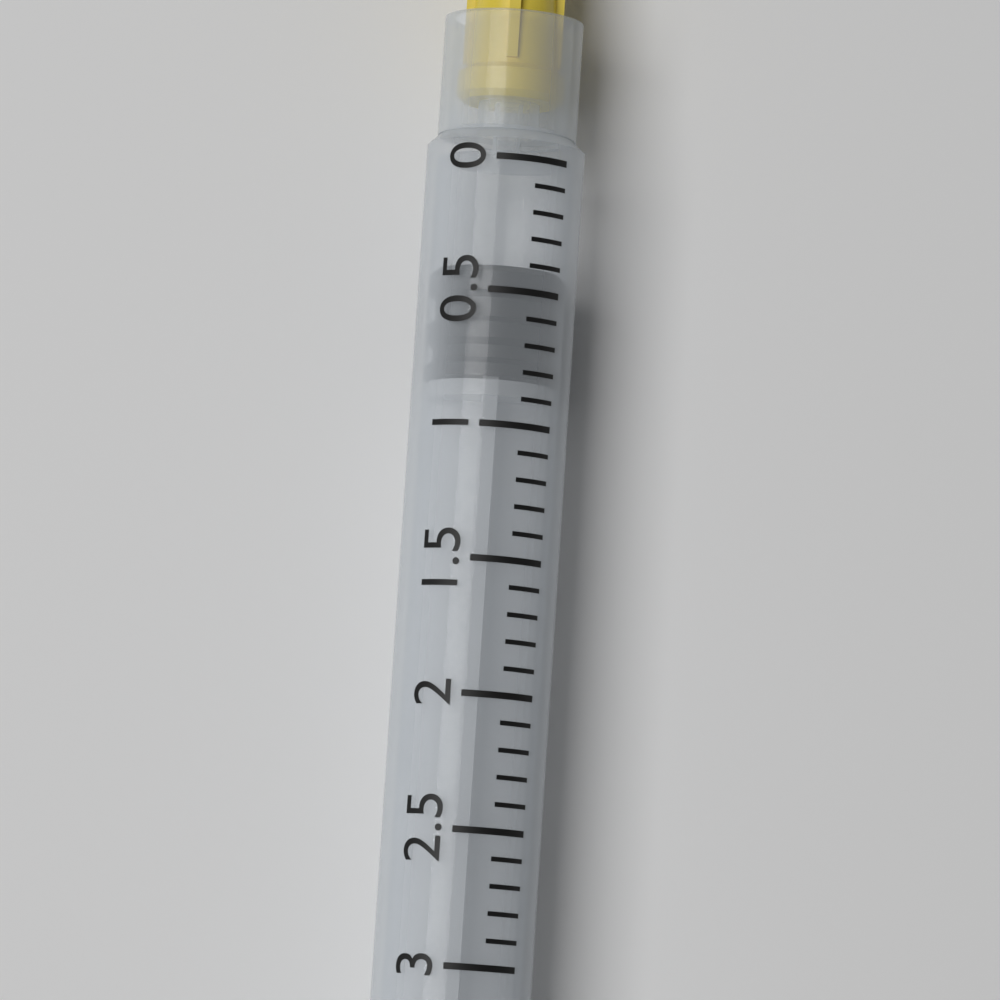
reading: 0.4 ml
